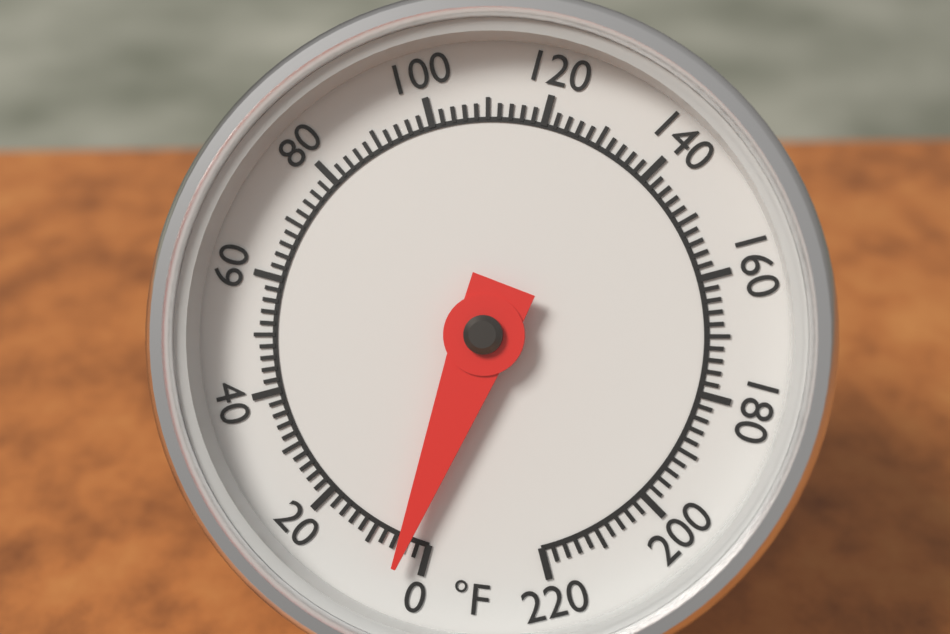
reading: 4 °F
